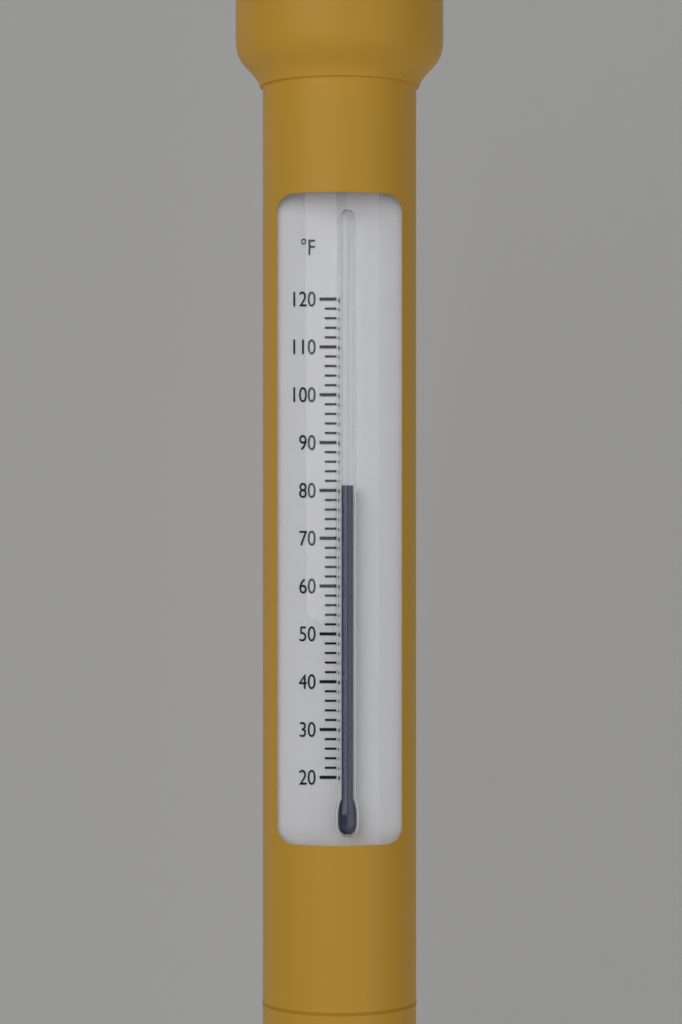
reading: 81 °F
